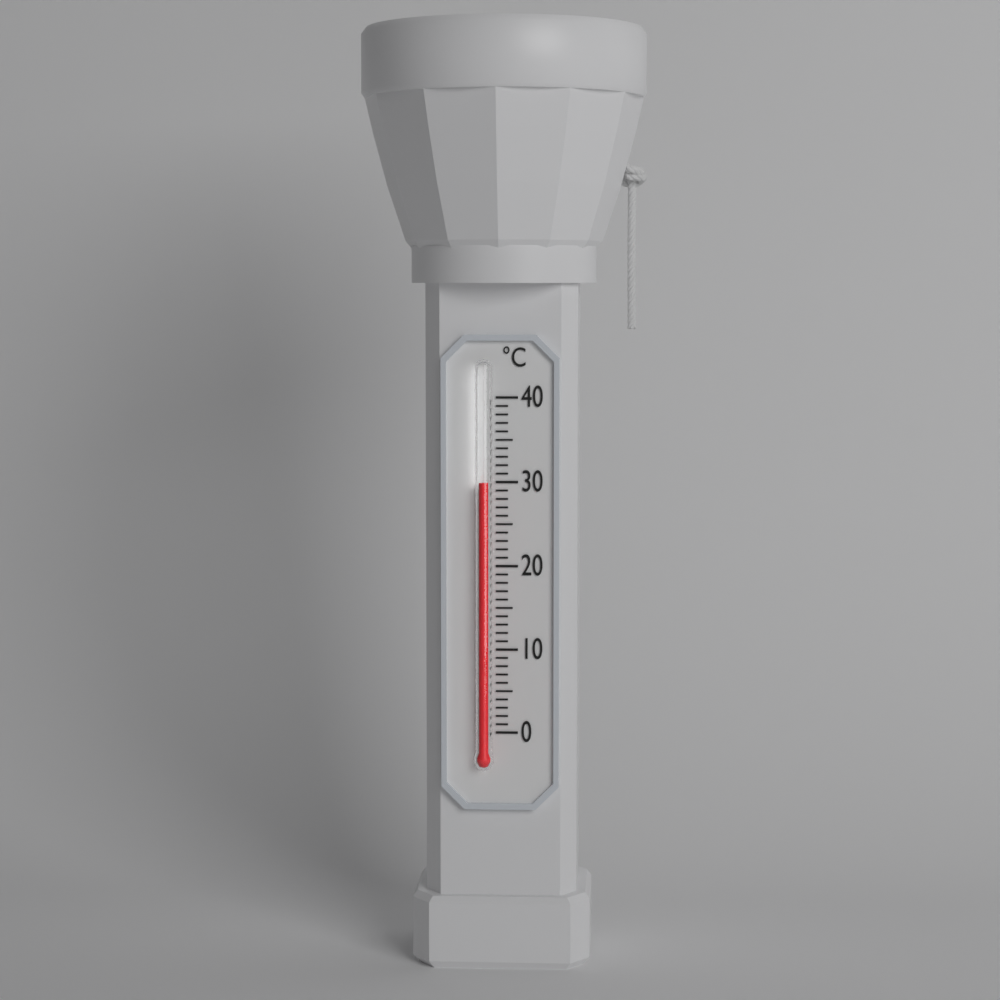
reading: 30 °C
